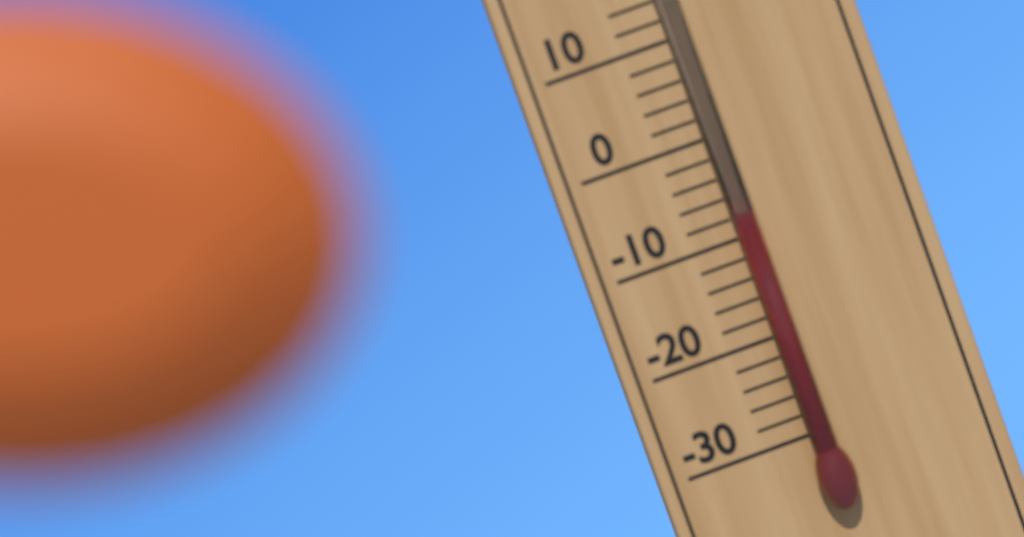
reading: -8 °C
